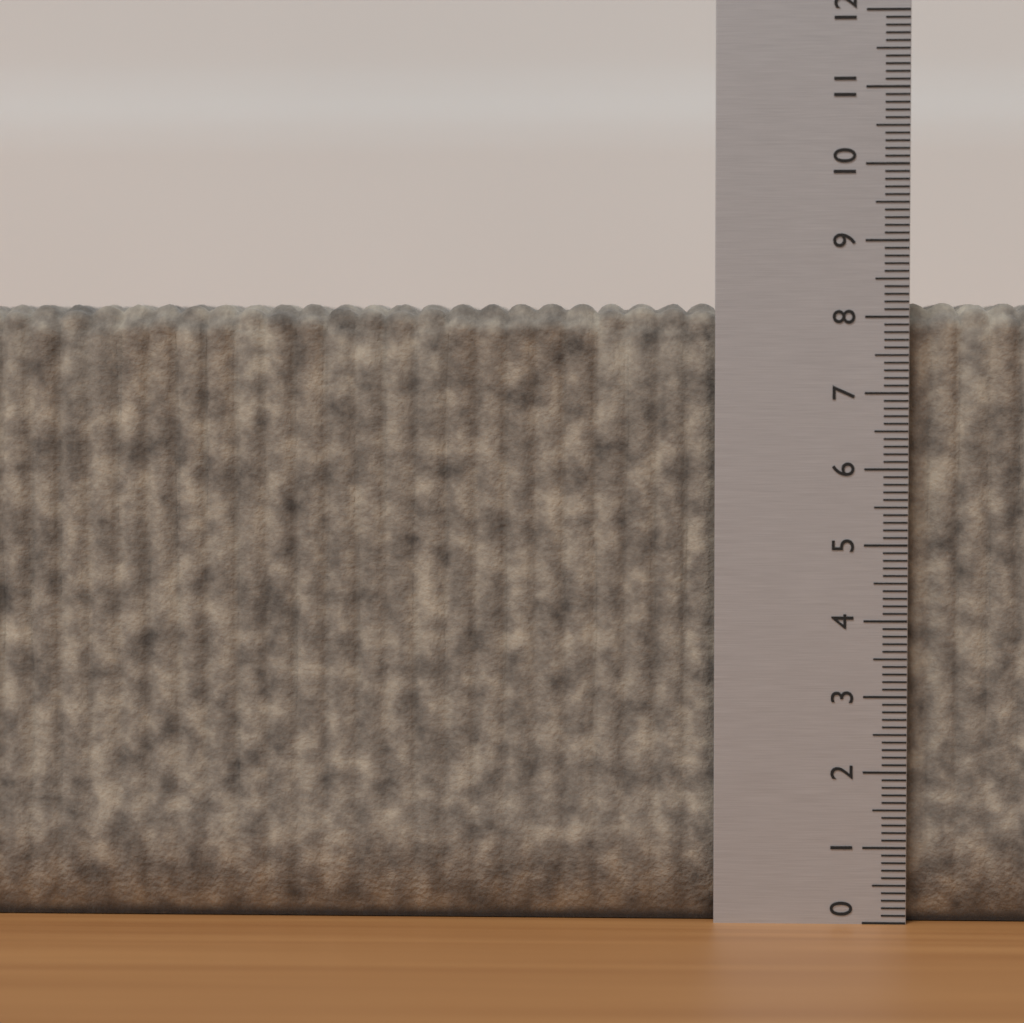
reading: 8.2 (no unit)
